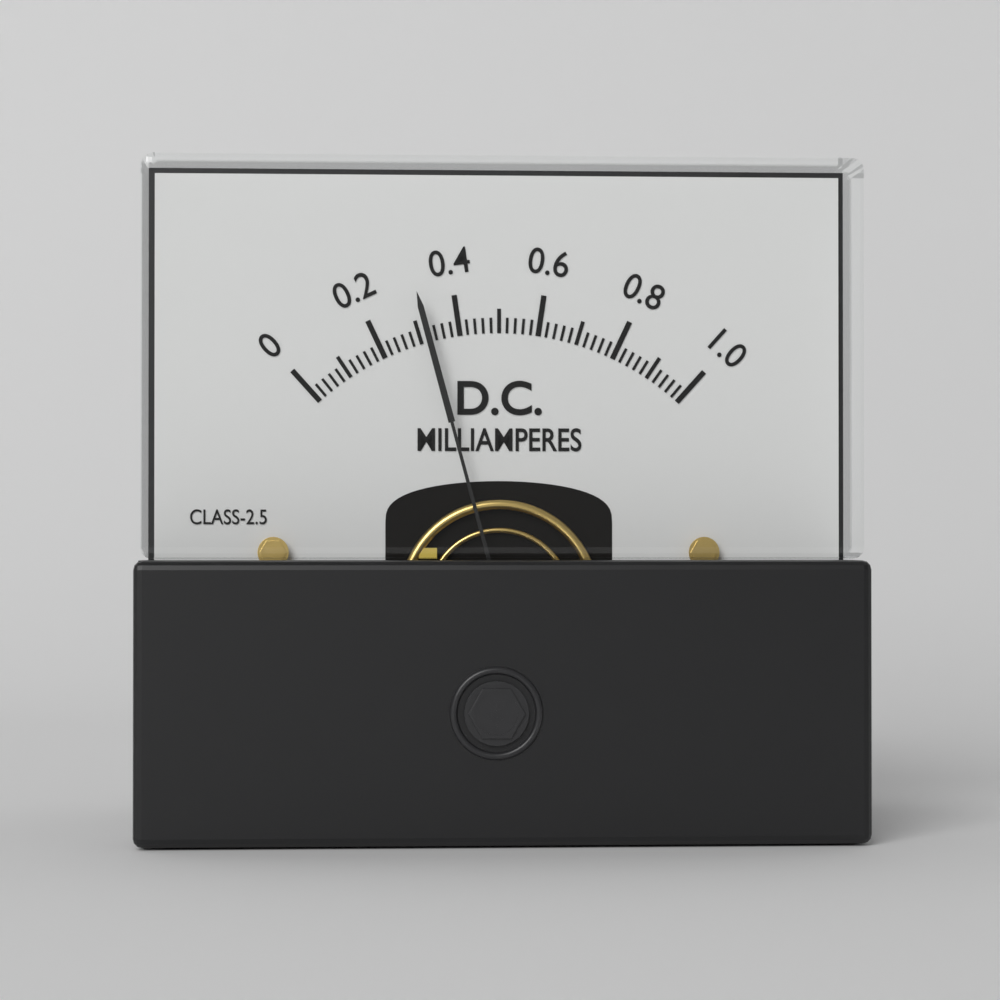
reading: 0.32 mA
